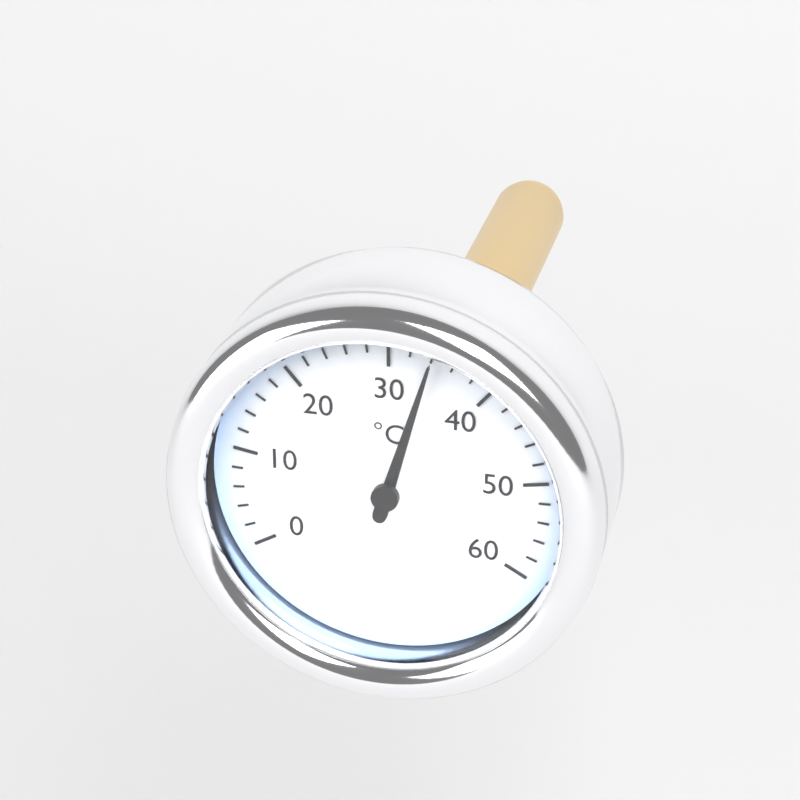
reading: 34 °C
